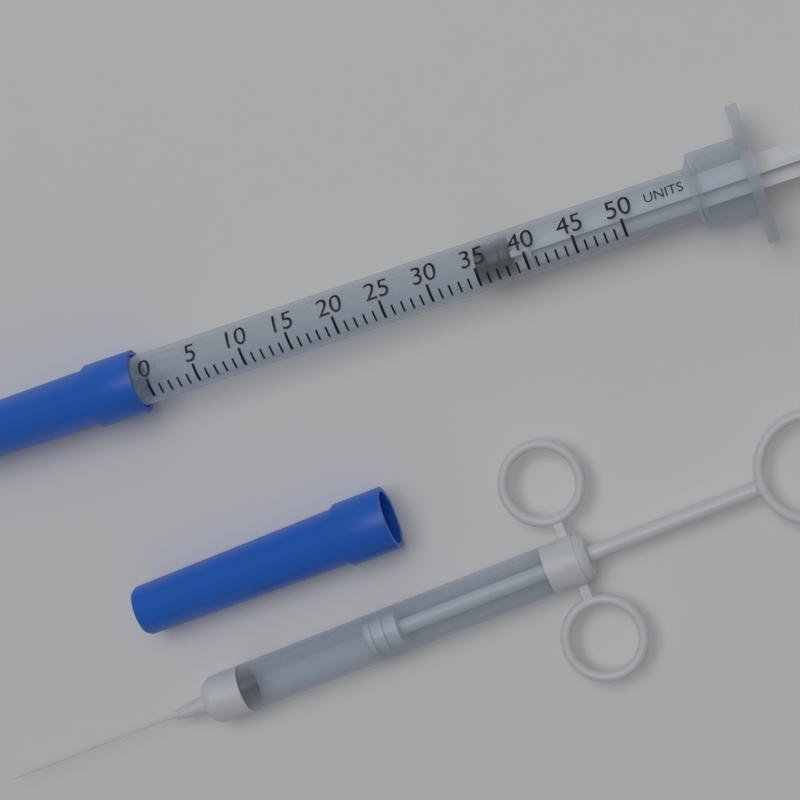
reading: 35 units
